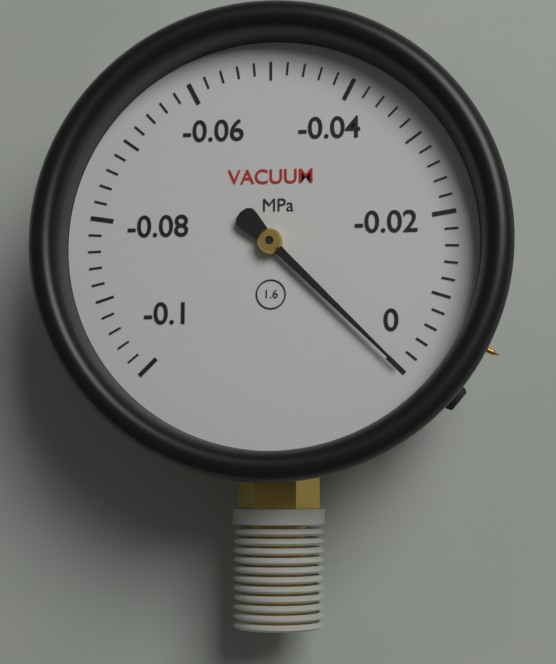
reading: 0.000 MPa
